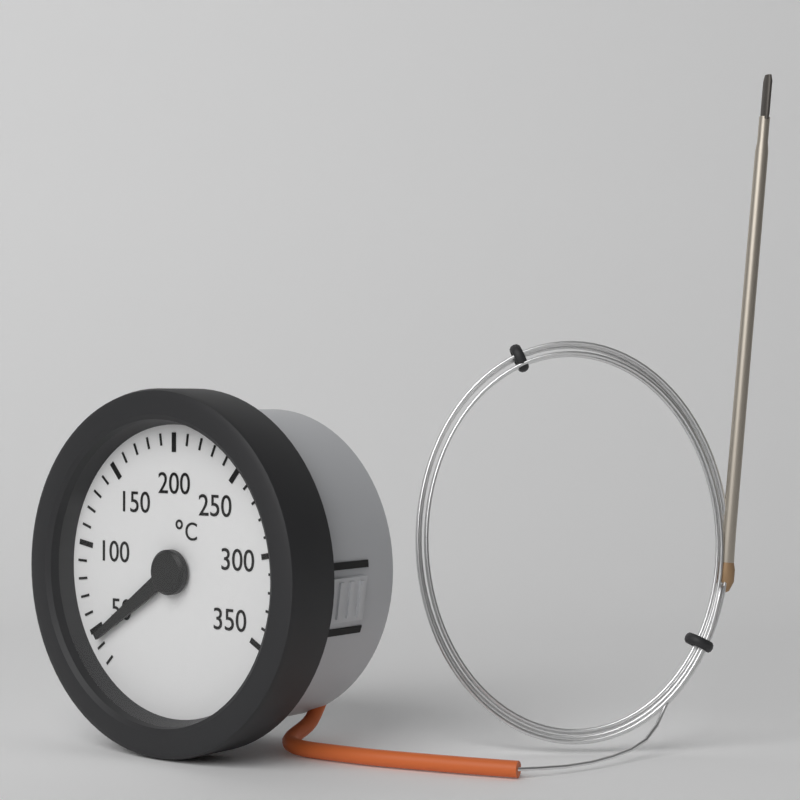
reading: 45 °C
